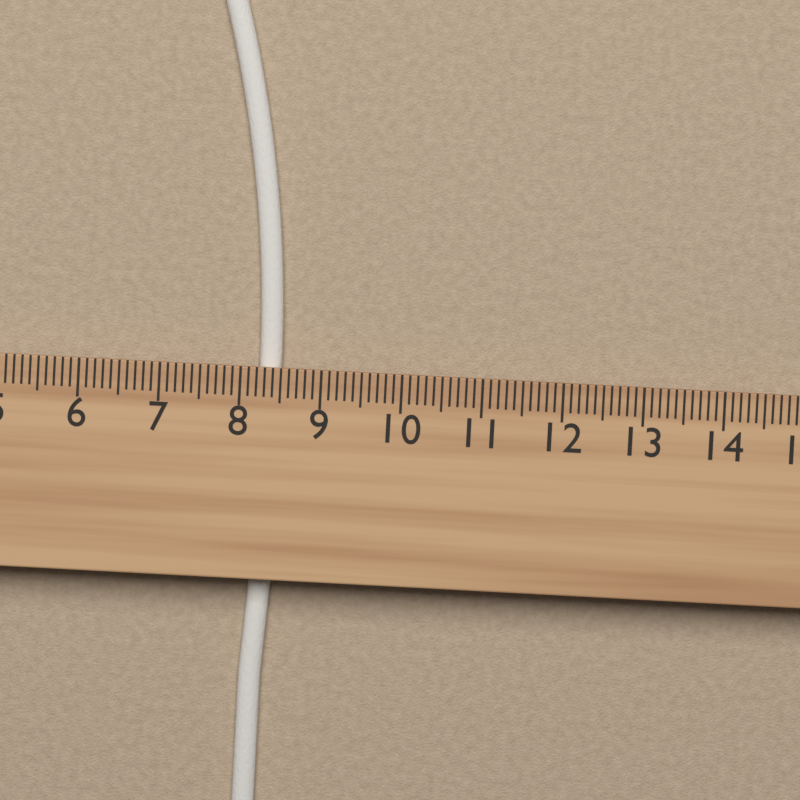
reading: 8.5 cm
